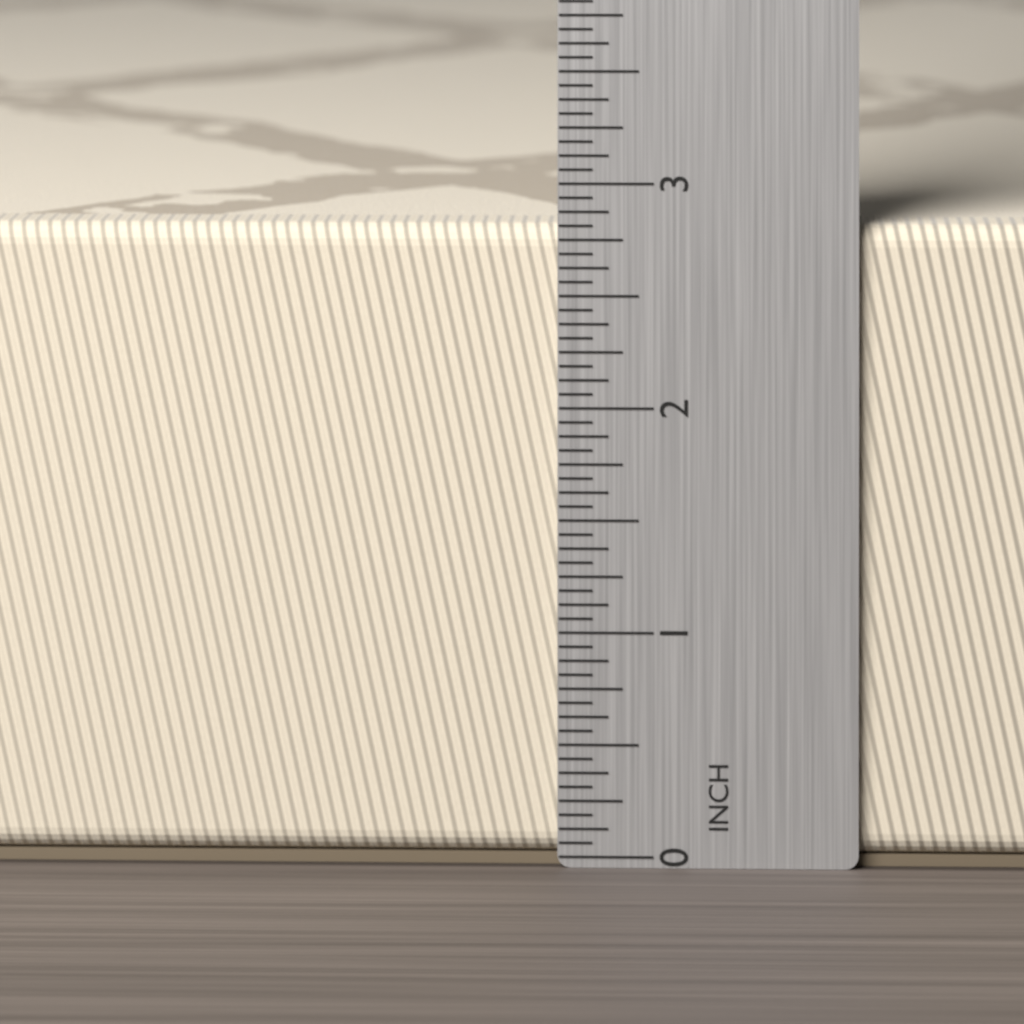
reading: 2.8125 in
